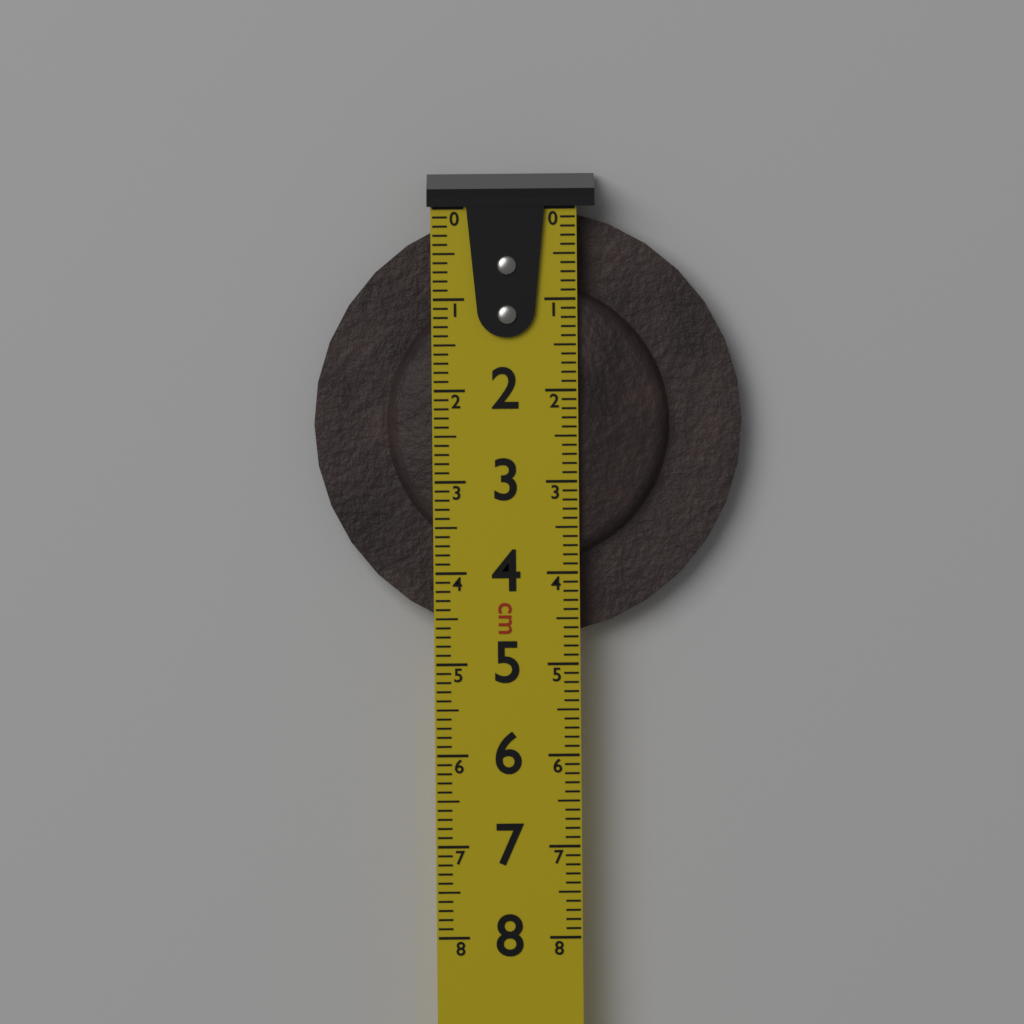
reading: 4.7 cm
